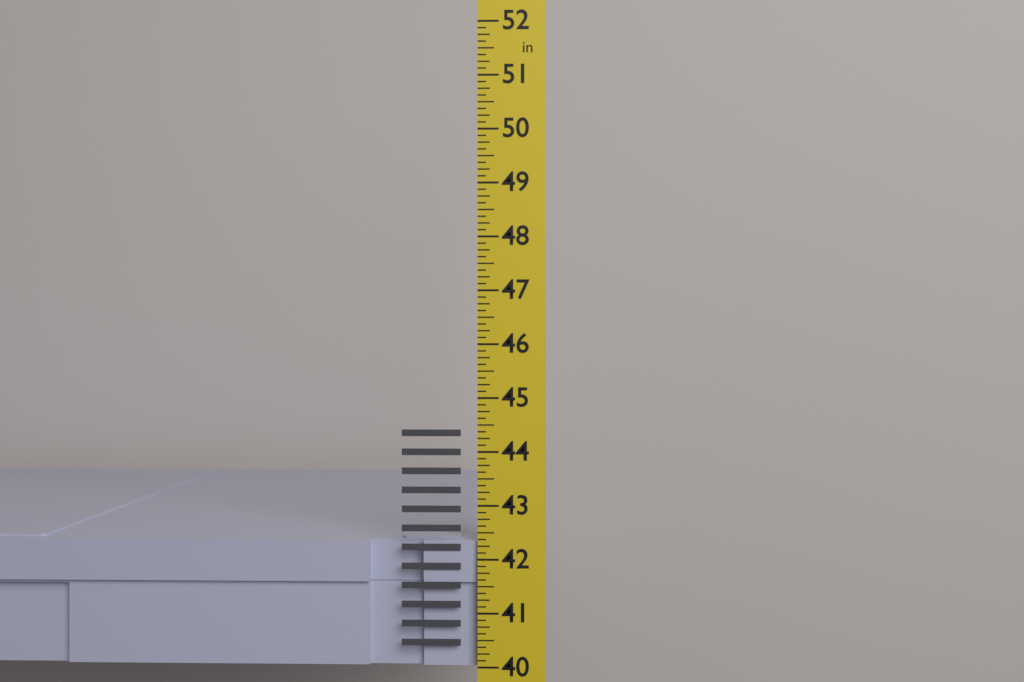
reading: 42.375 in
